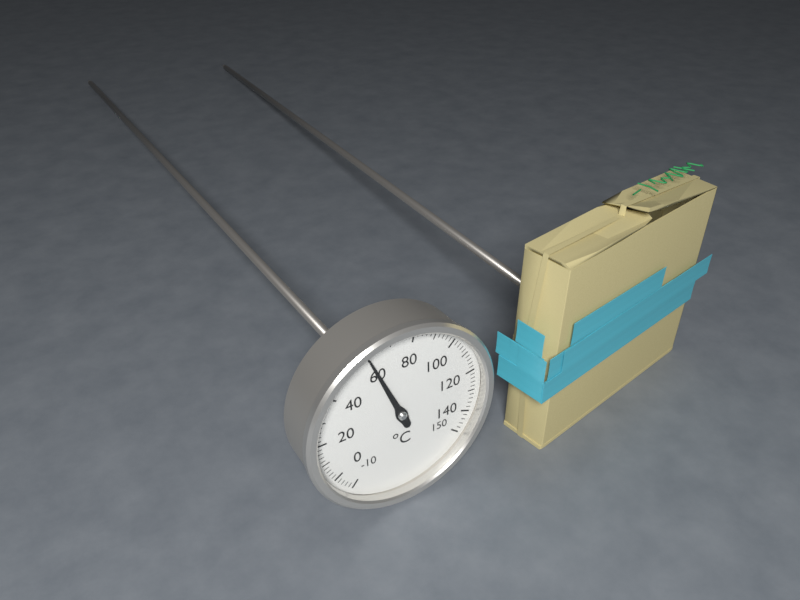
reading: 60 °C
